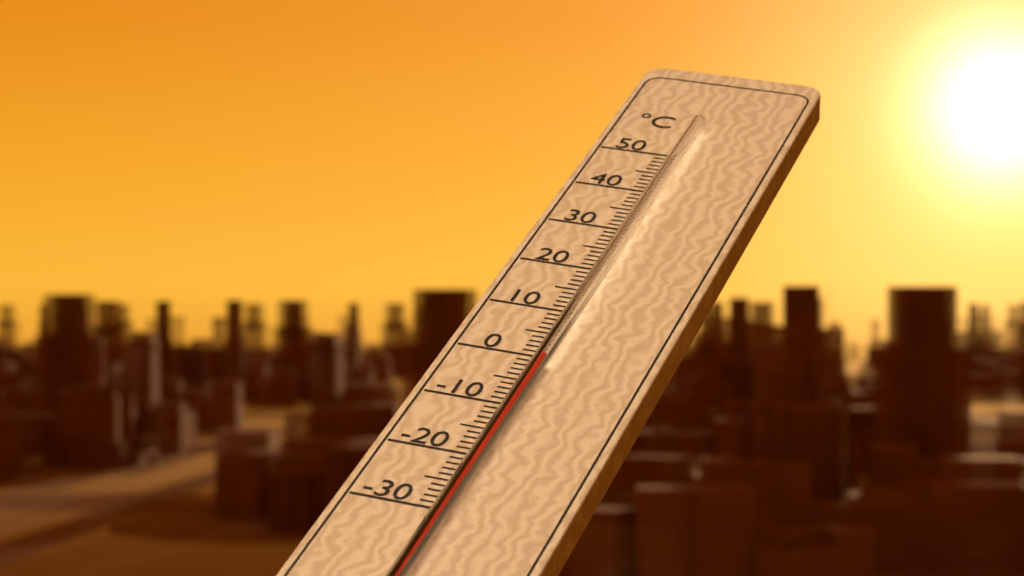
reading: -2 °C
